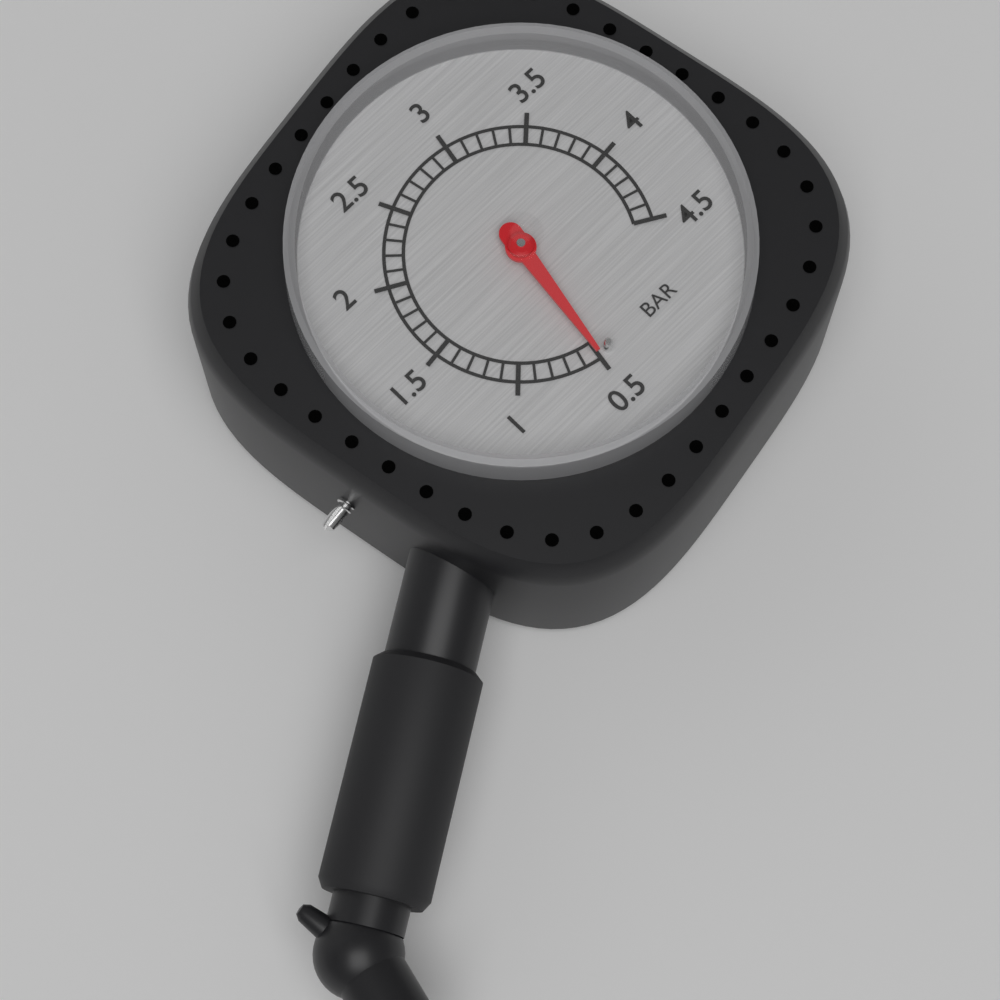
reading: 0.5 bar
